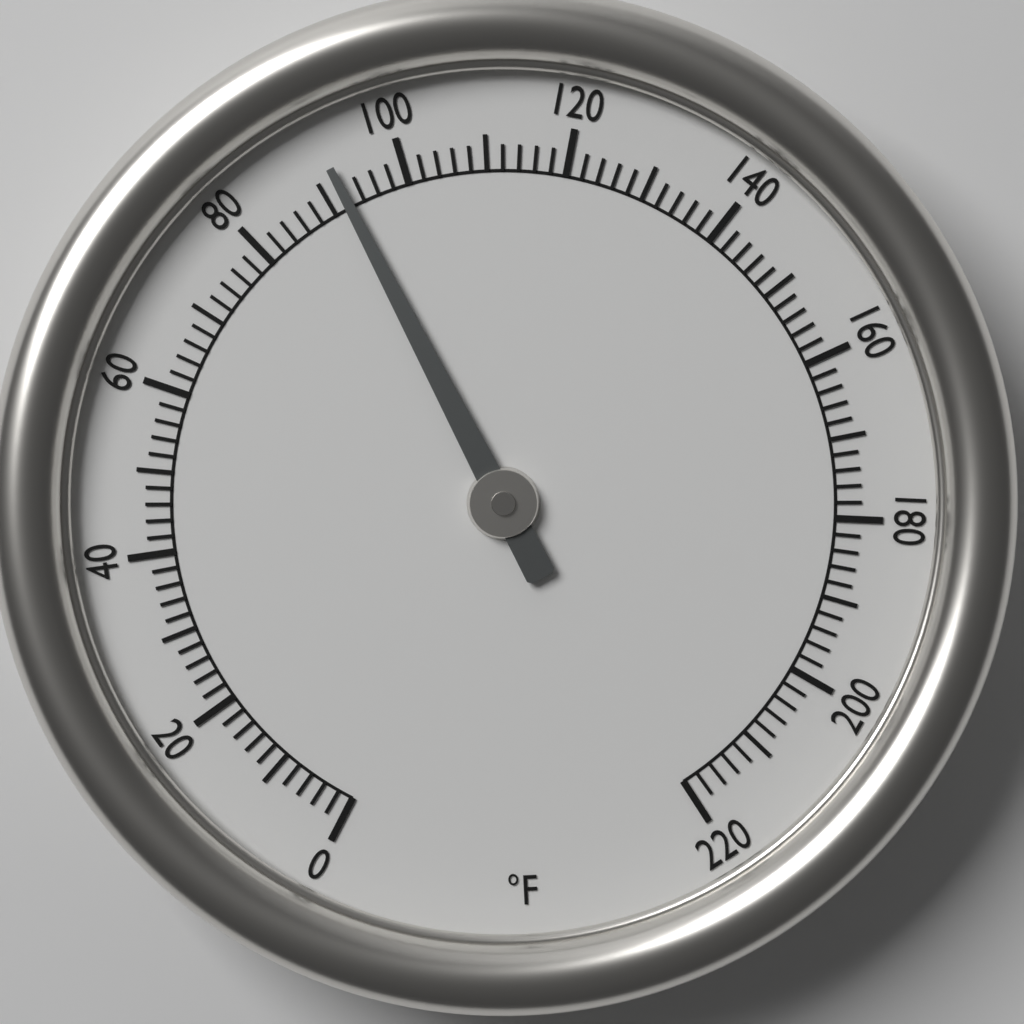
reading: 92 °F
